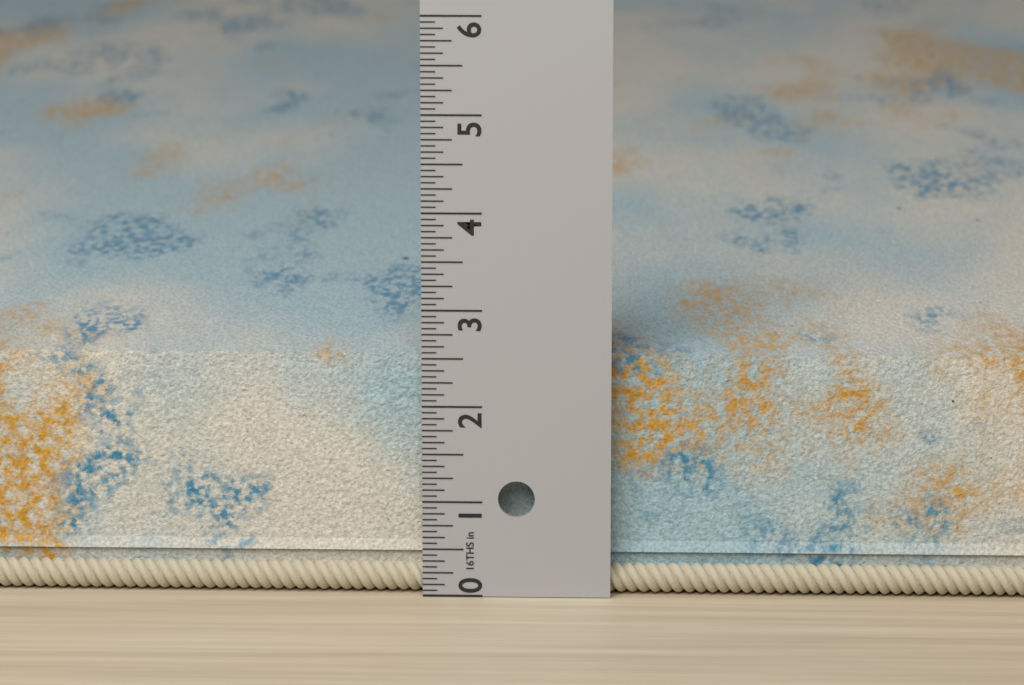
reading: 2.5625 in
